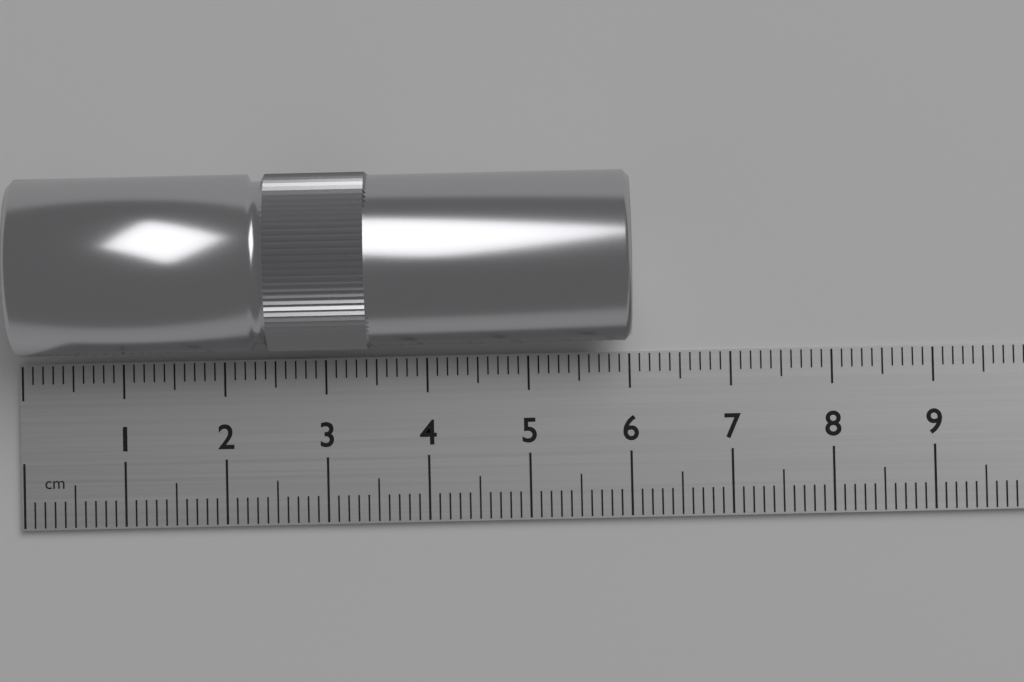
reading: 6.0 cm
